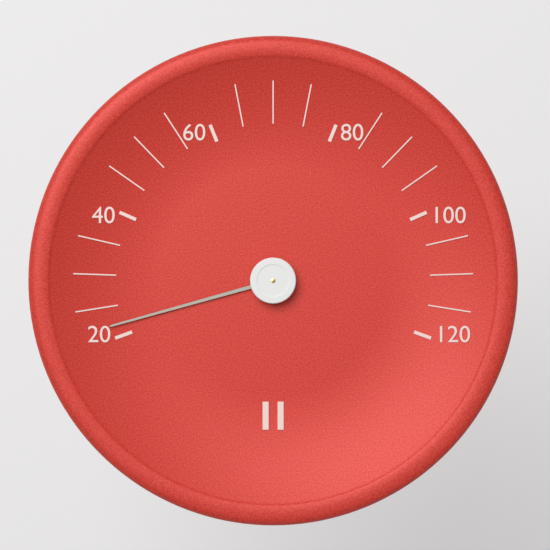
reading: 22 (no unit)
